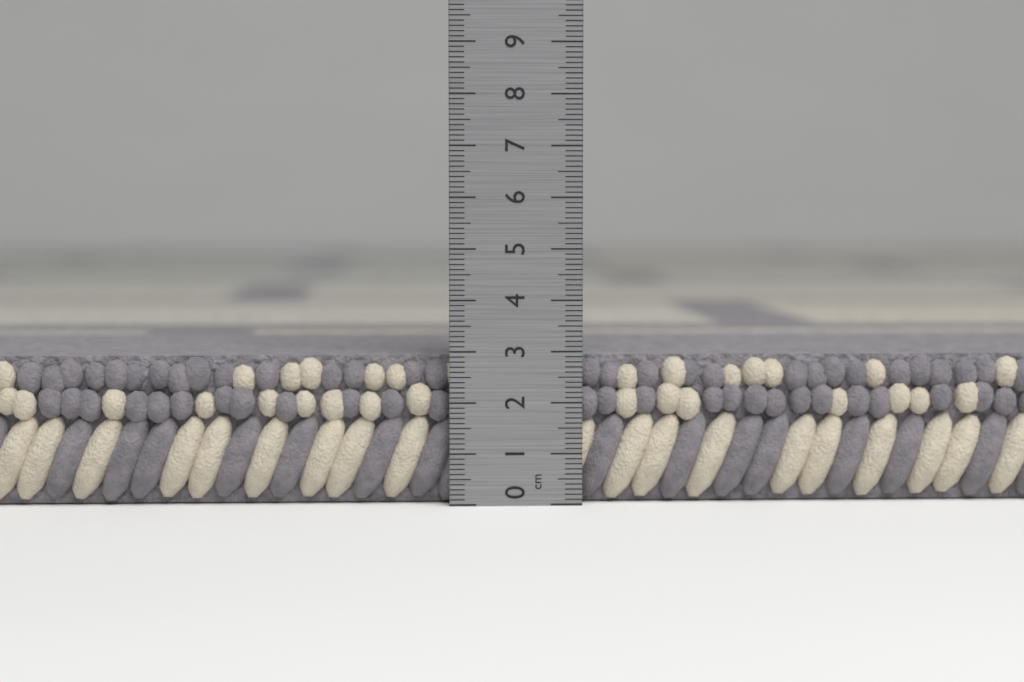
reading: 2.9 cm
